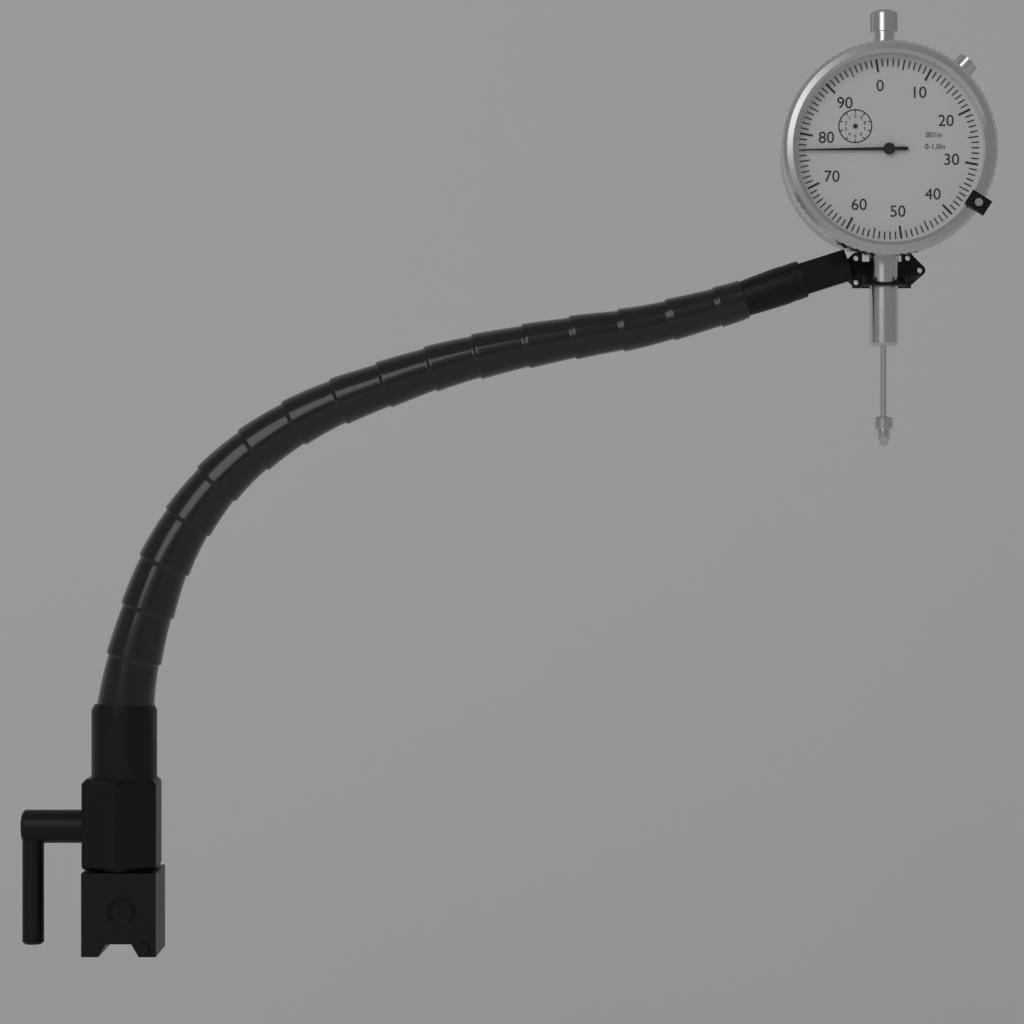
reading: 0.077 in
